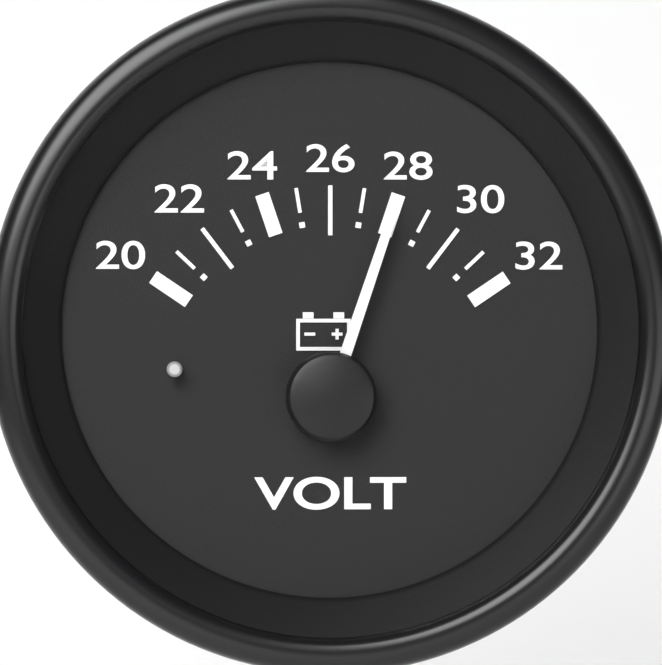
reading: 28 V
